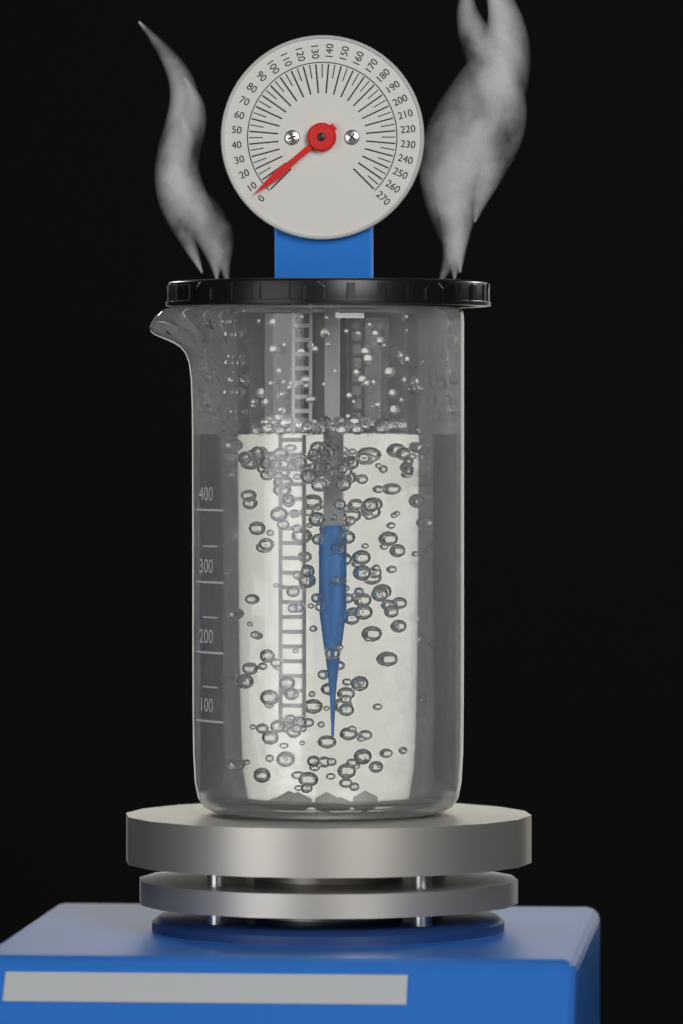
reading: 5 (no unit)
